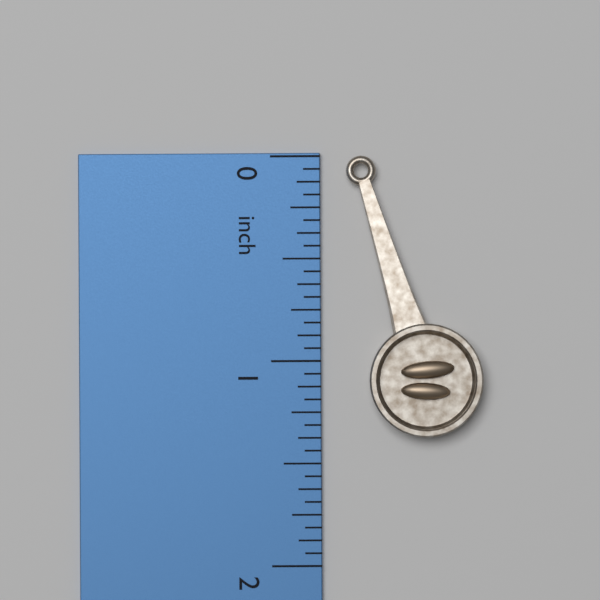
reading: 1.3750 inch
